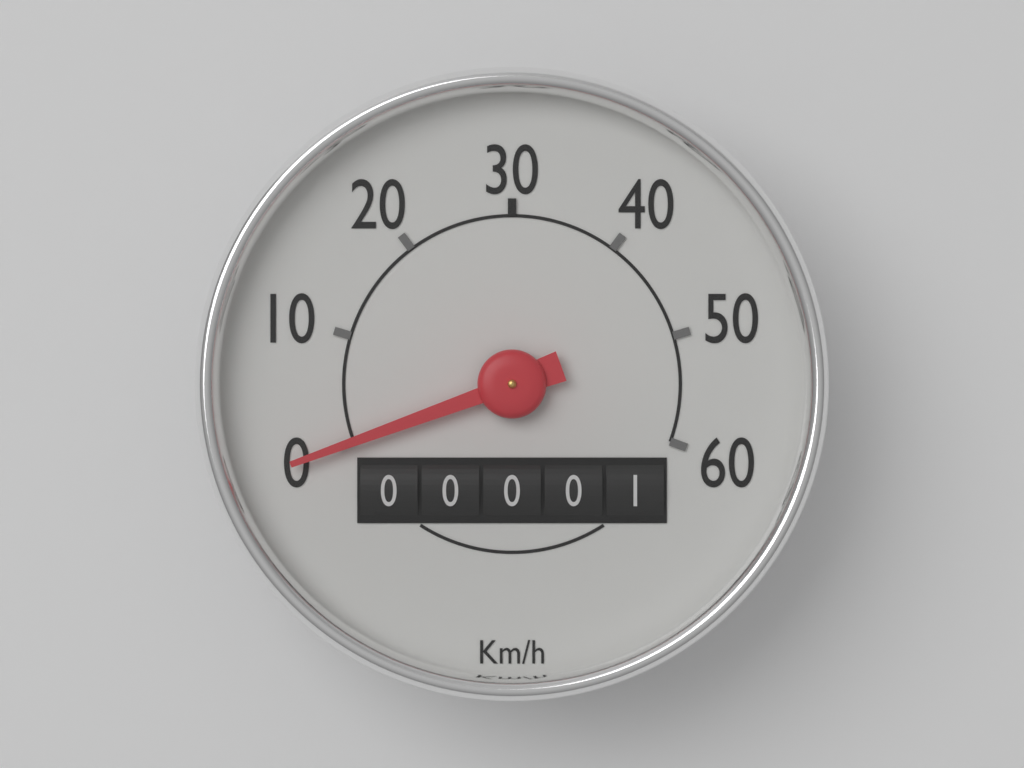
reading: 0 km/h
